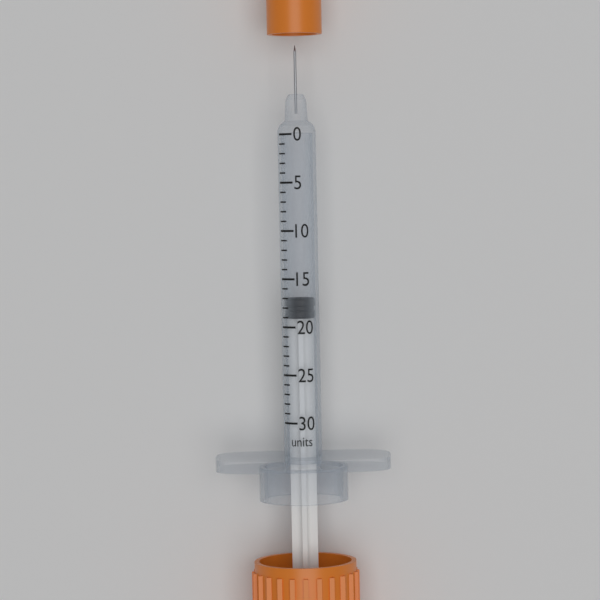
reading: 17 units
